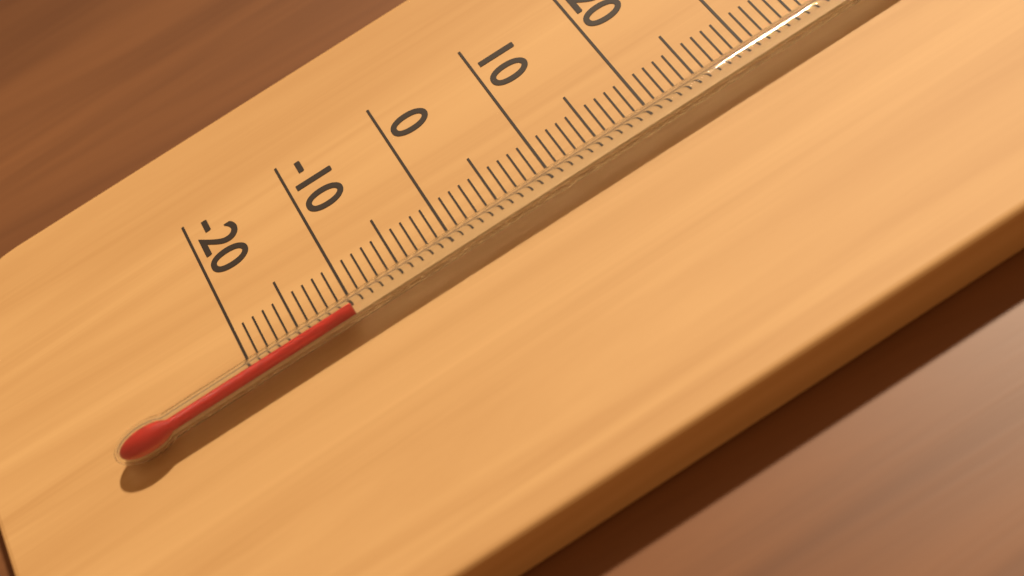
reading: -10 °C
